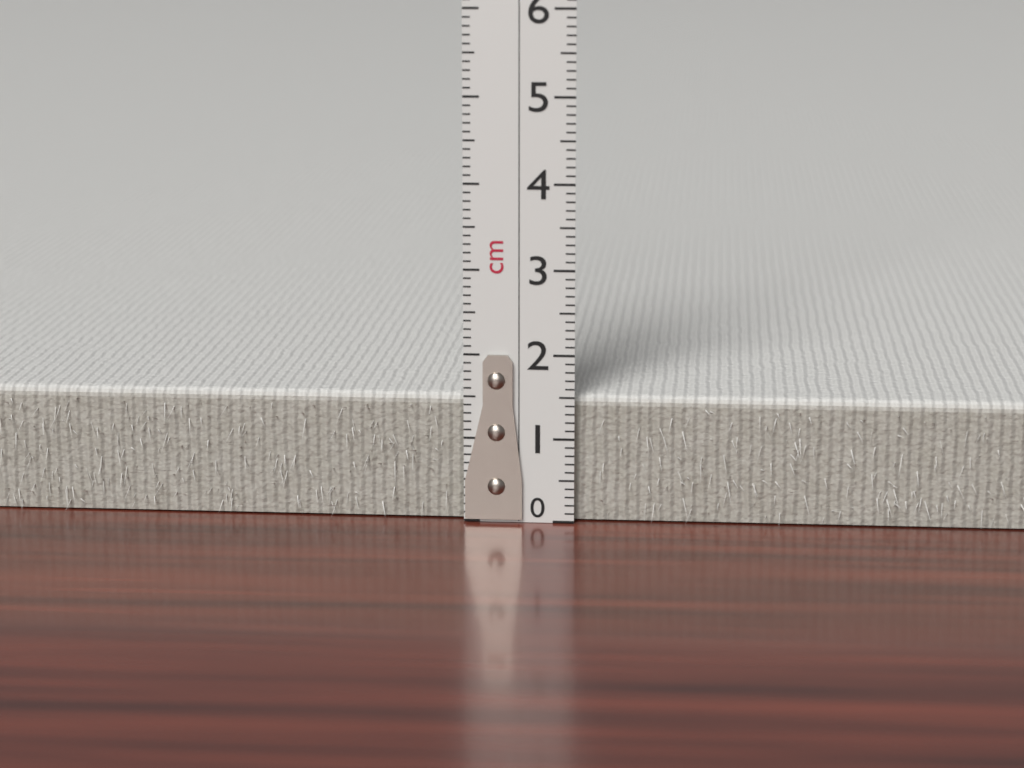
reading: 1.5 cm
